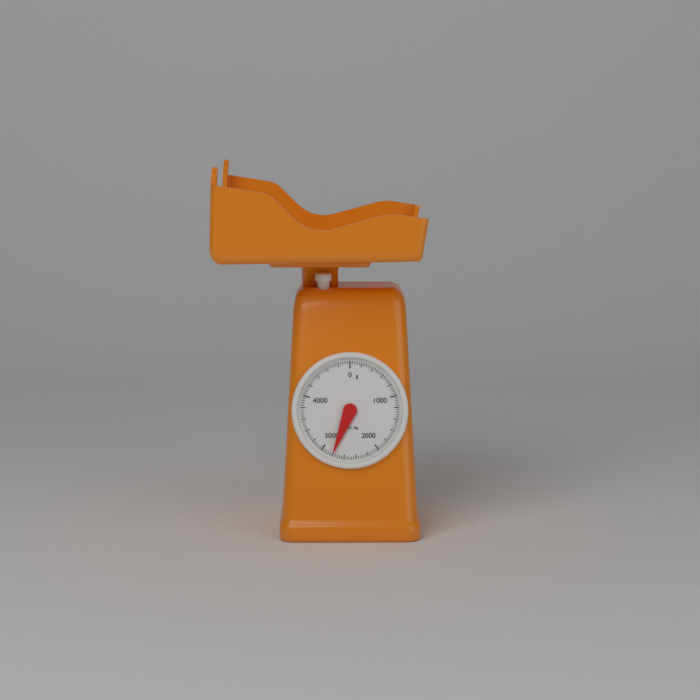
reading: 2800 g
